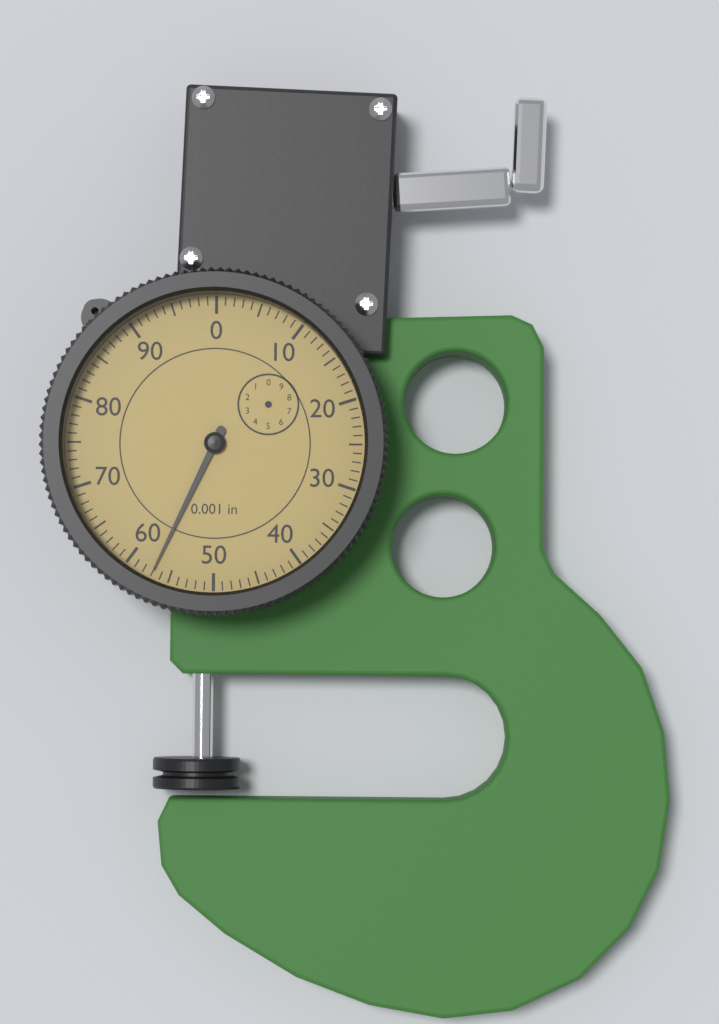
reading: 57 0.001 in
